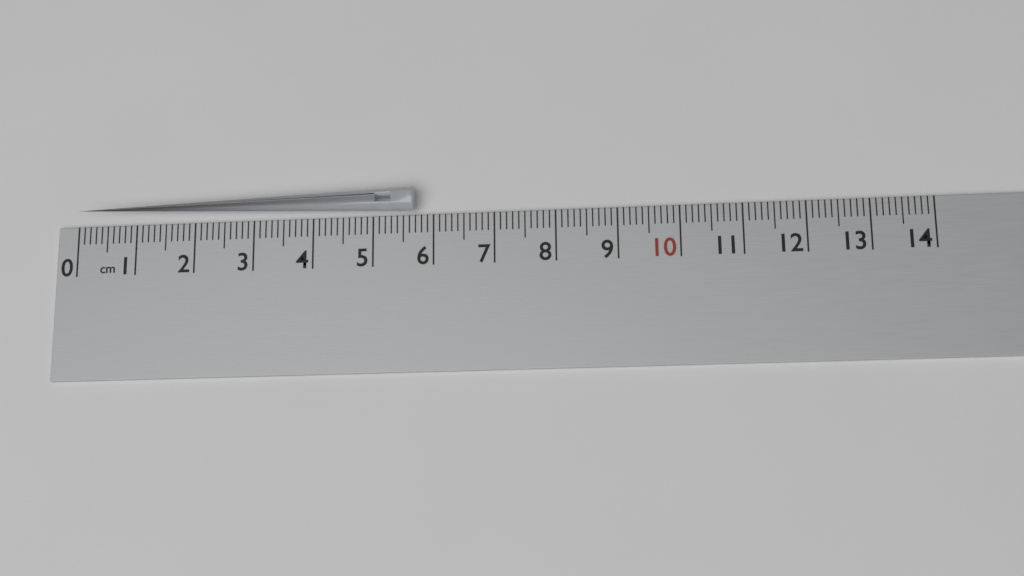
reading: 5.7 cm
